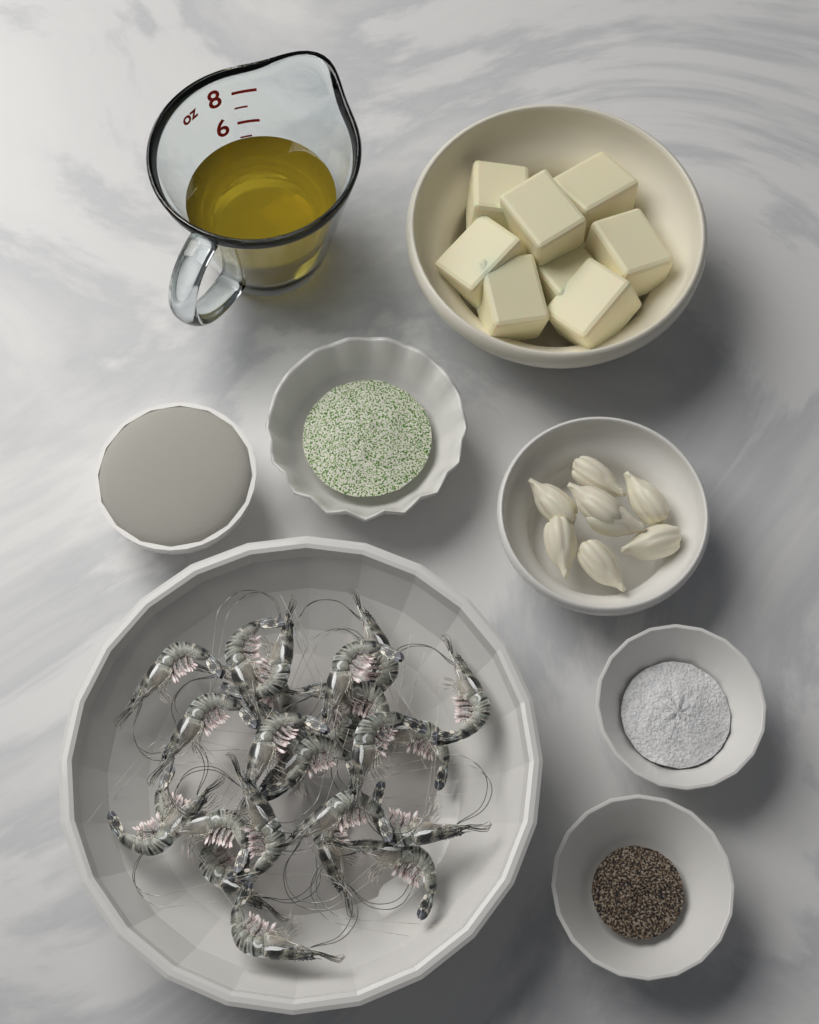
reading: 5 oz
